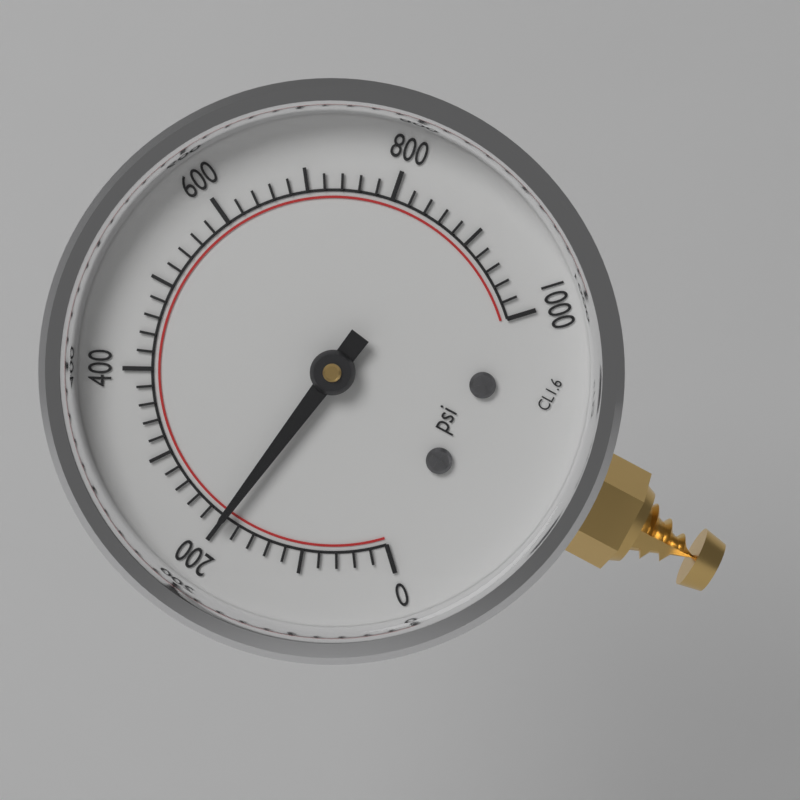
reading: 200 psi
